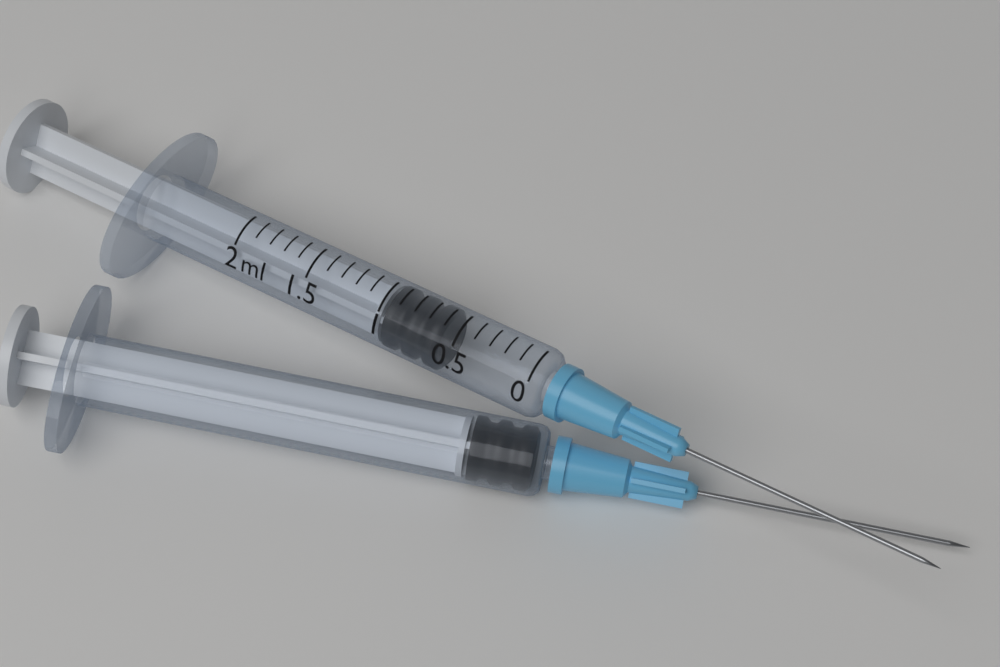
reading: 0.6 ml
